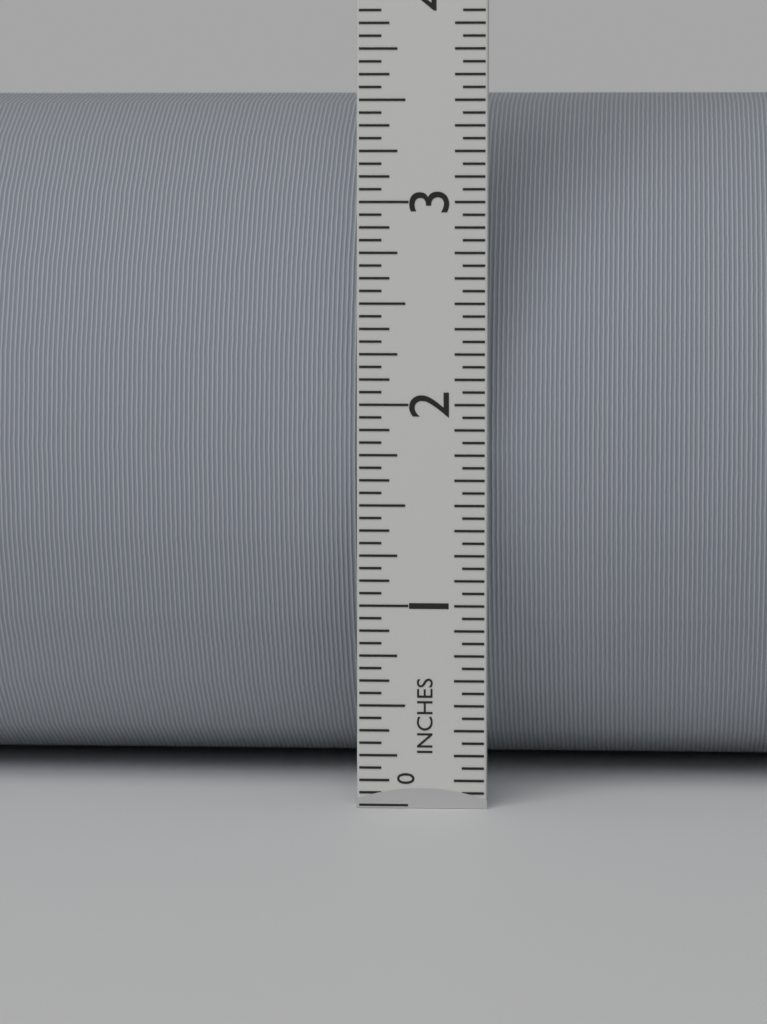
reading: 3.5625 in
